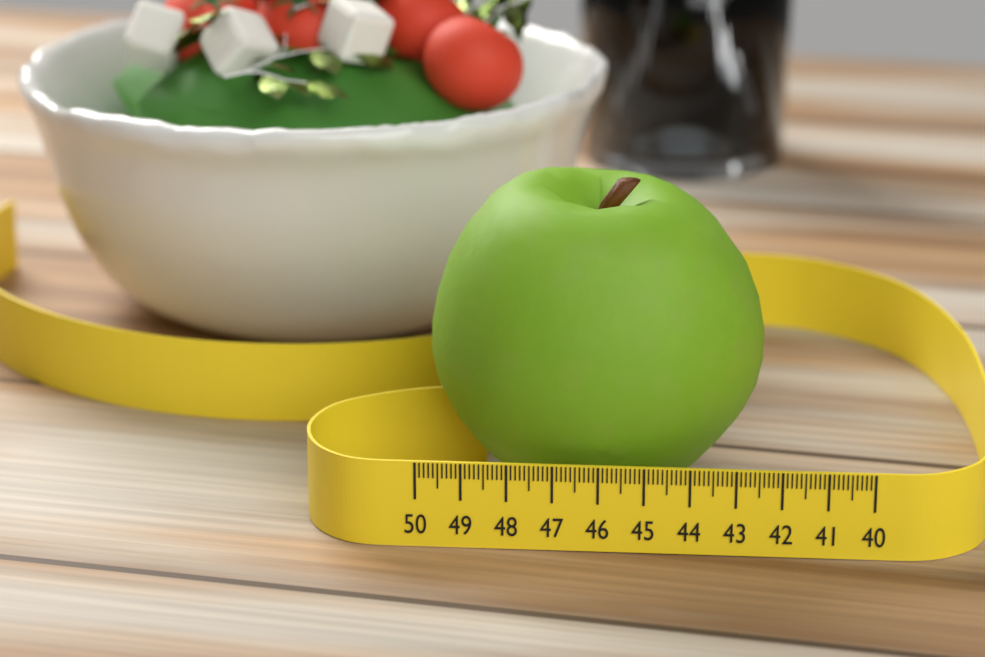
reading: 42.4 (no unit)
